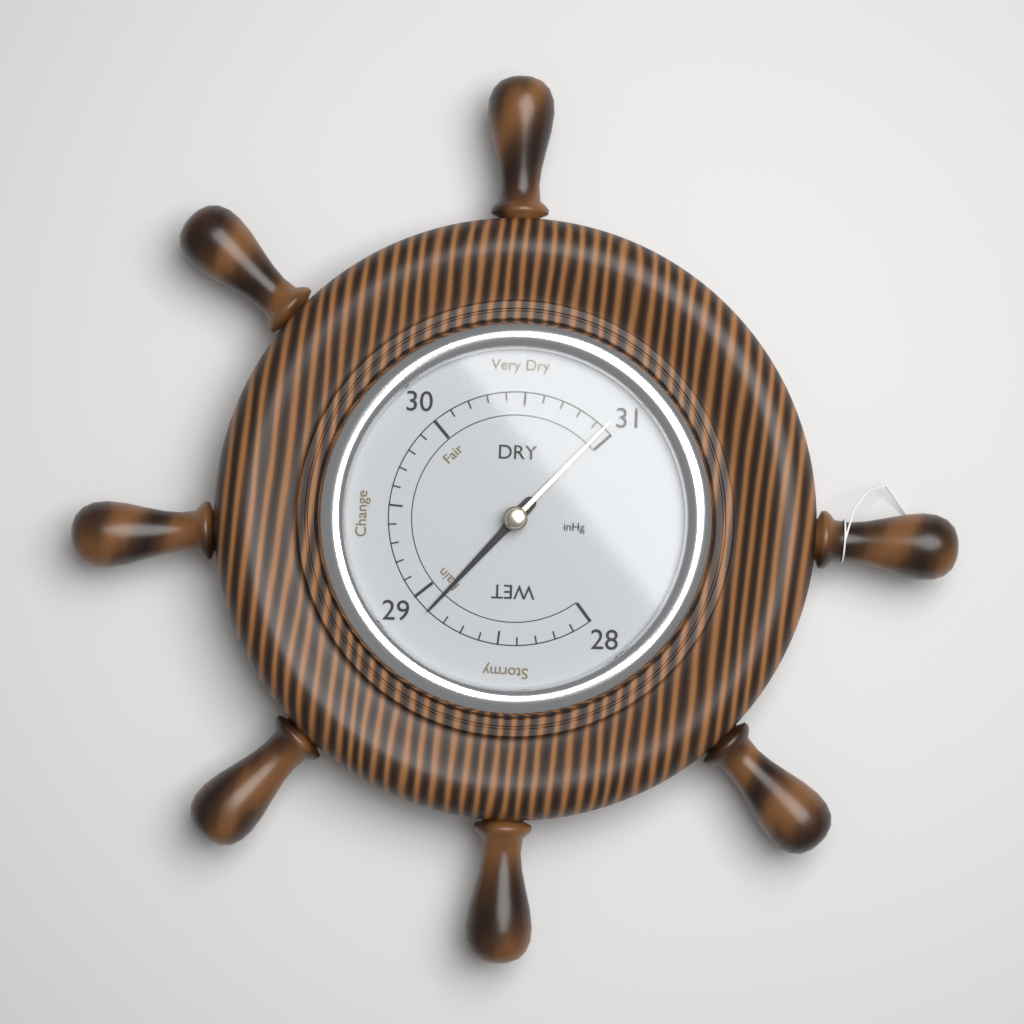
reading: 28.9 inHg
